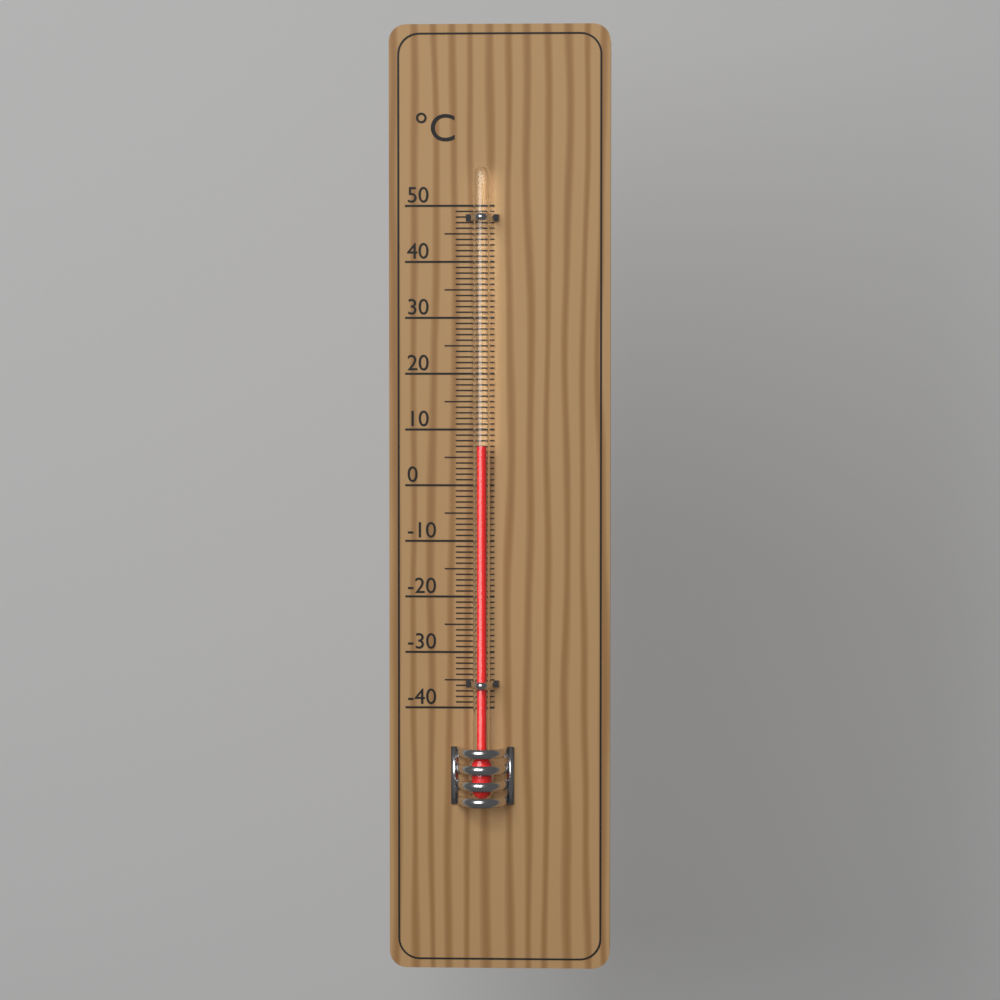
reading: 7 °C
